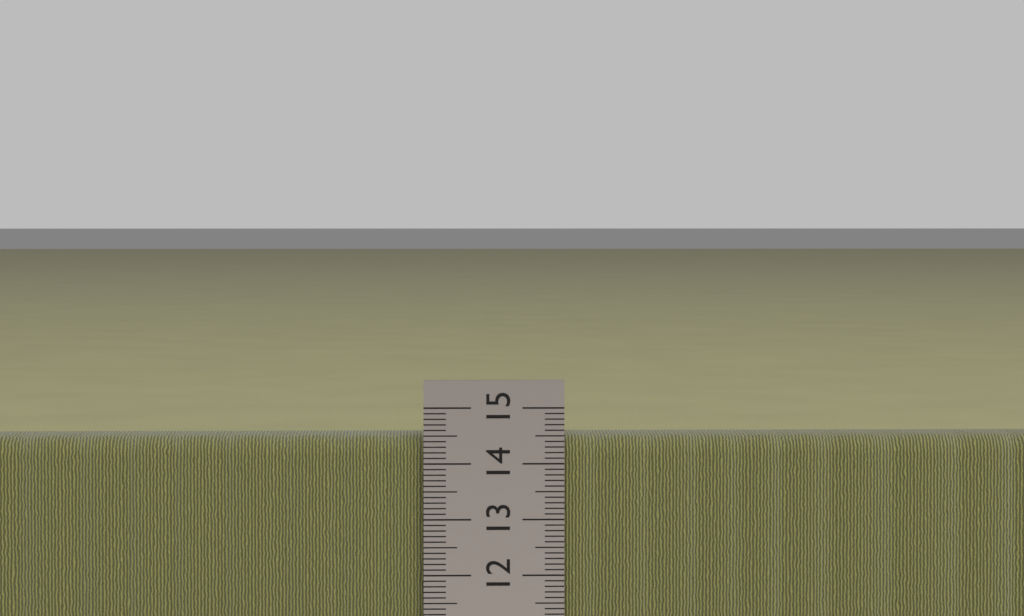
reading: 14.5 cm
